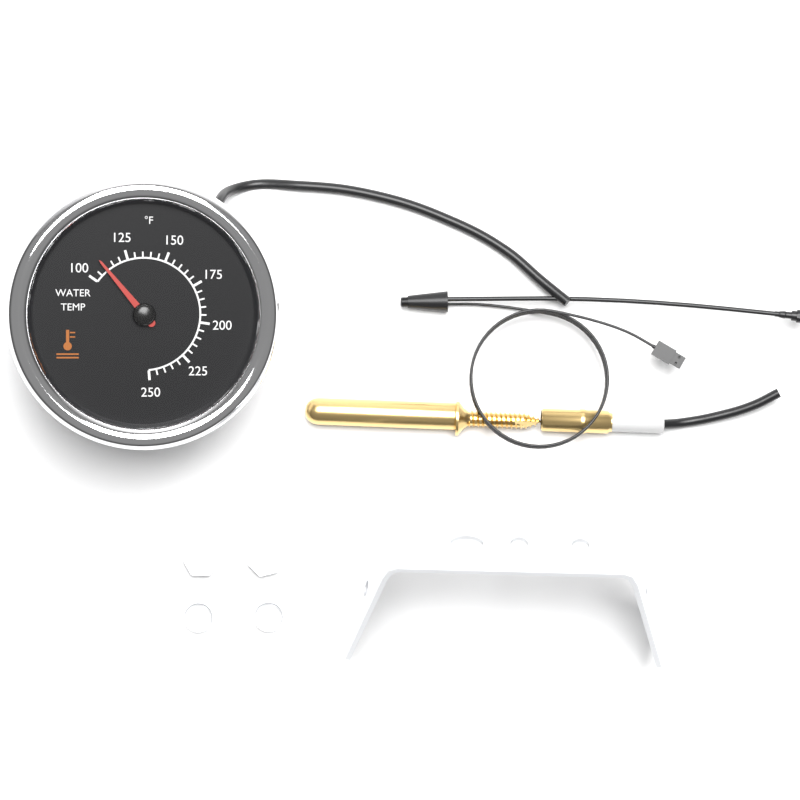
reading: 110 °F
